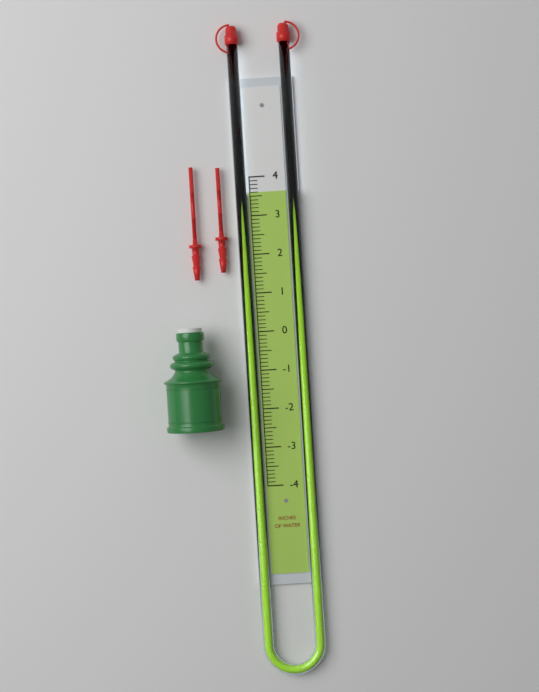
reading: 3.6 in
